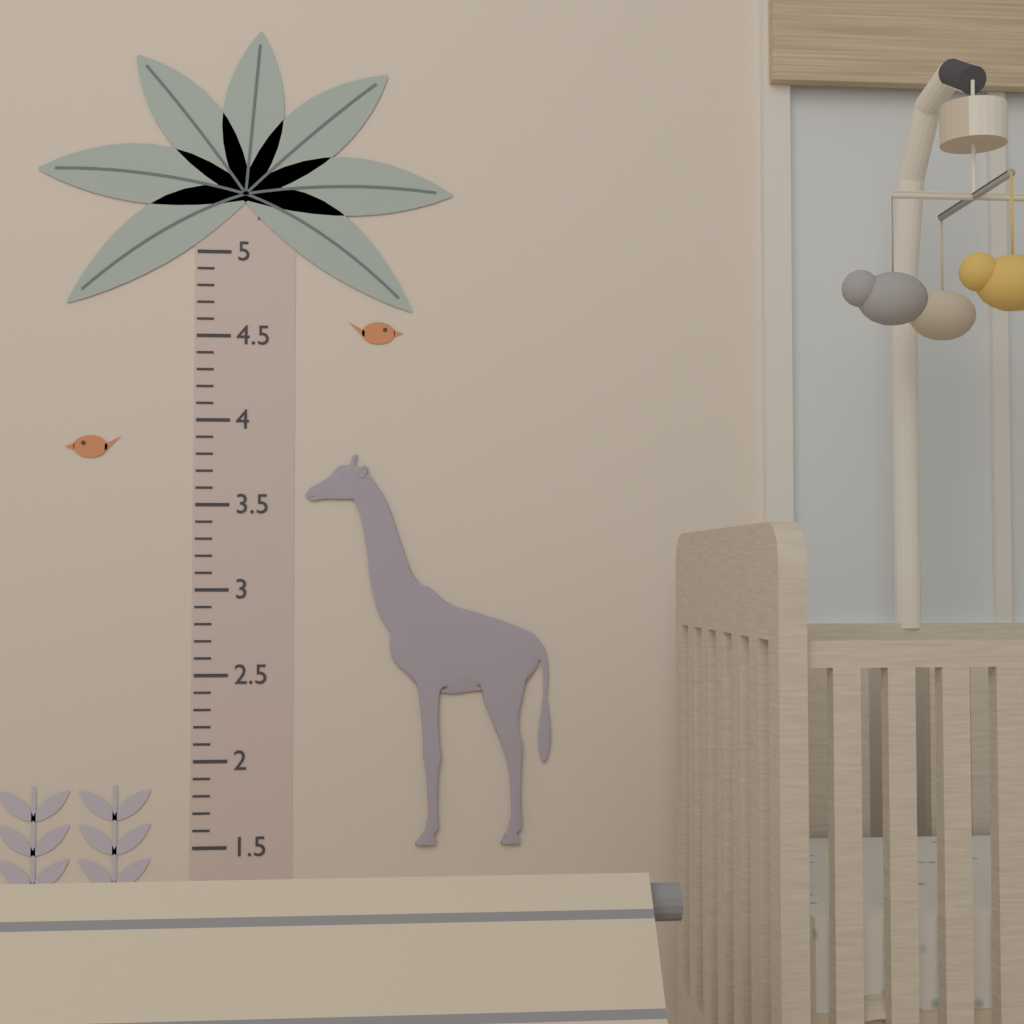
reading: 3.8 ft
